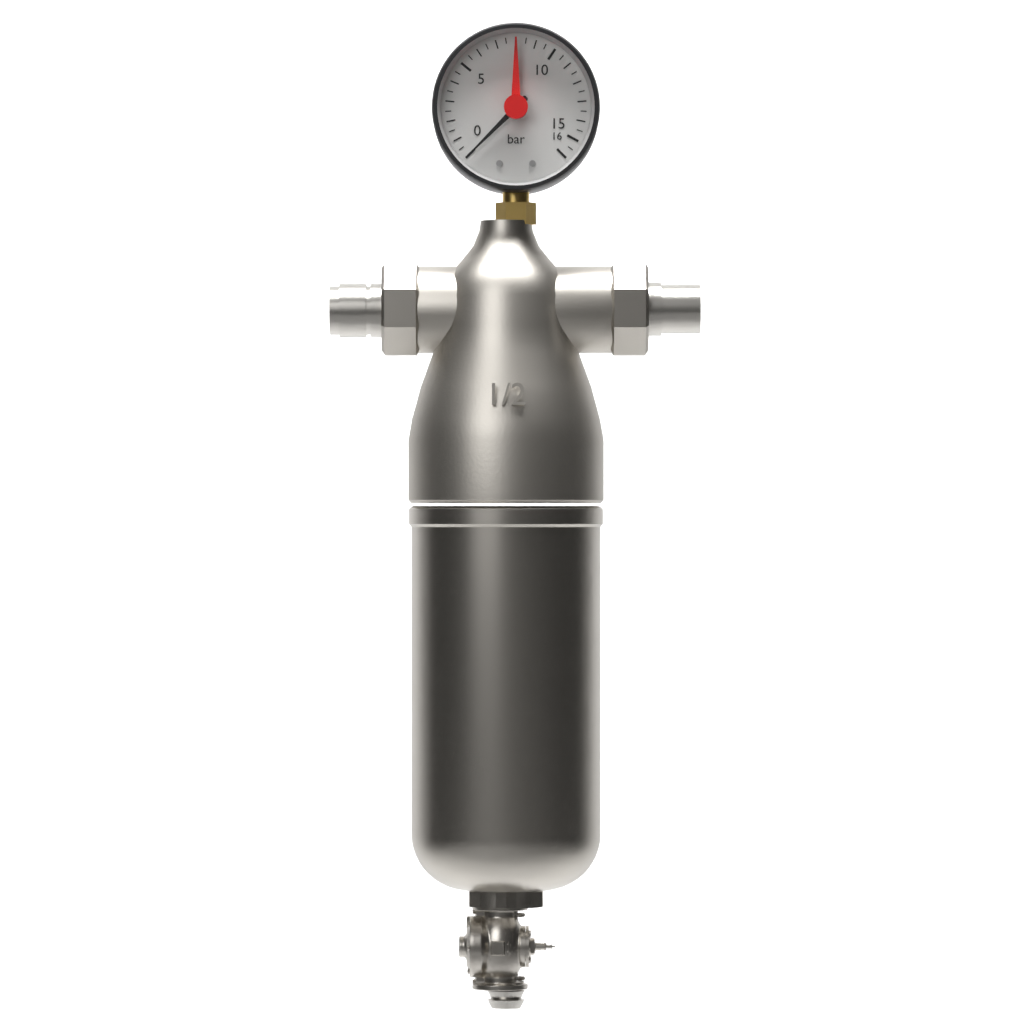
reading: 0.0 bar
